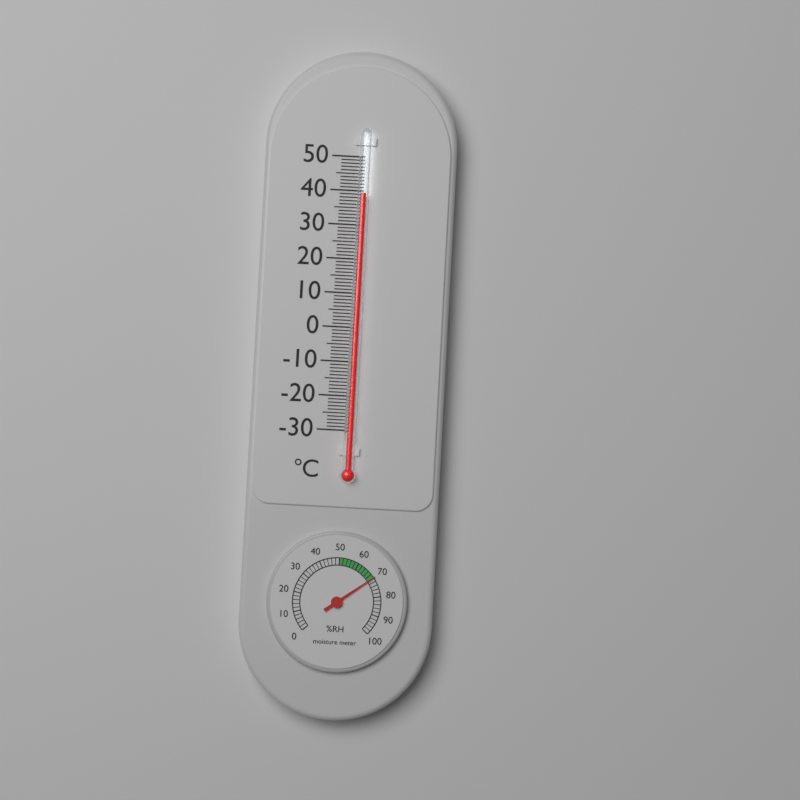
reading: 39 °C
